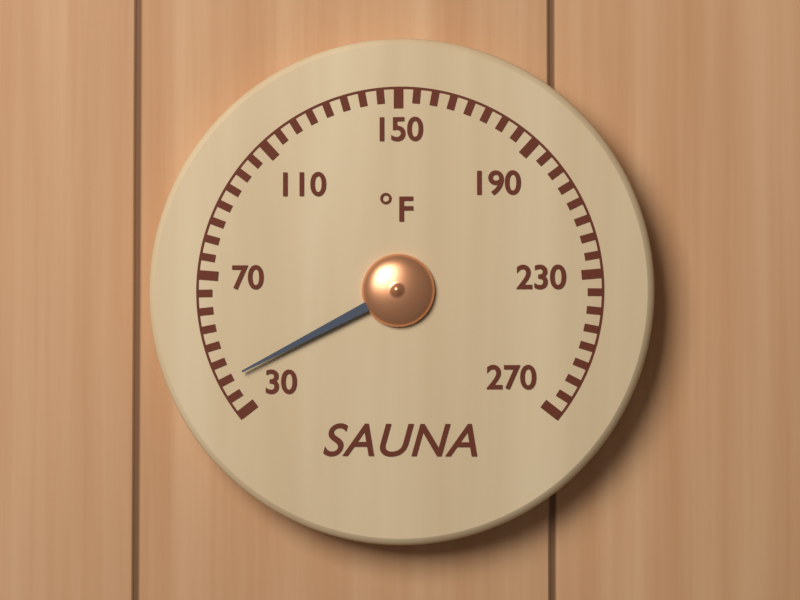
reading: 40 °F
